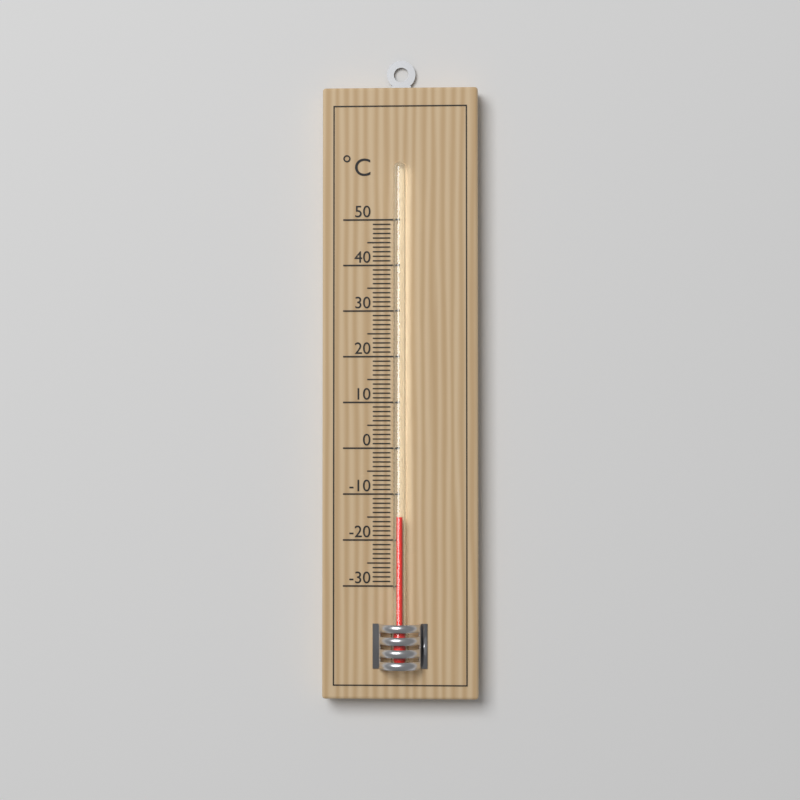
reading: -15 °C
